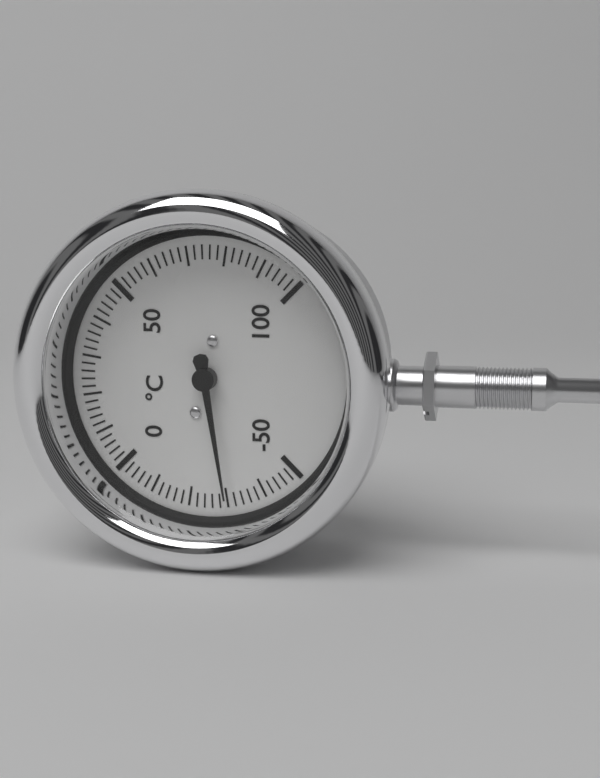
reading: -30 °C
